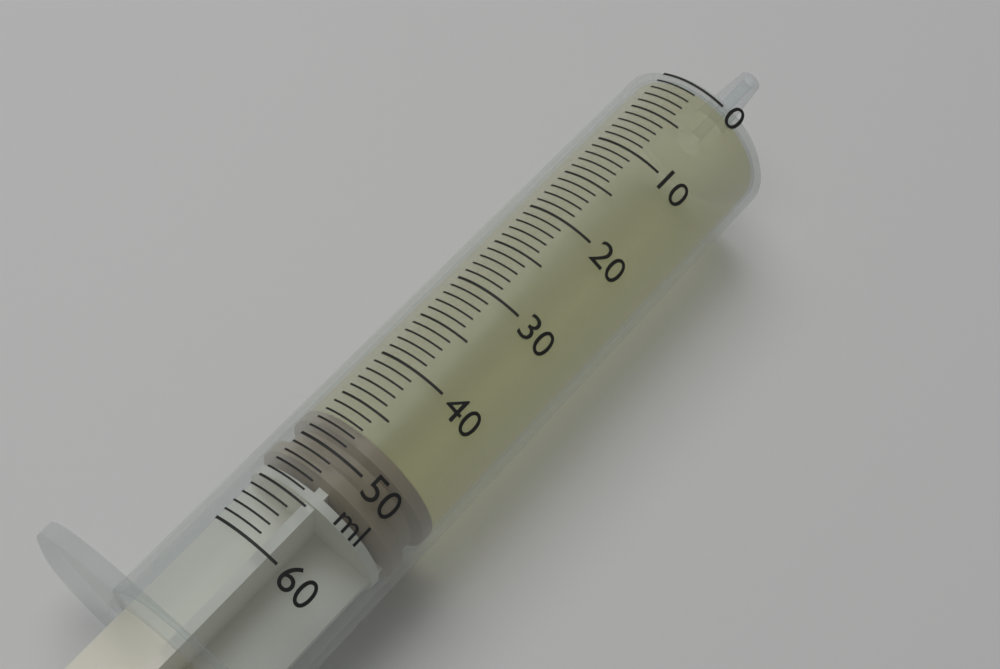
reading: 47 ml
